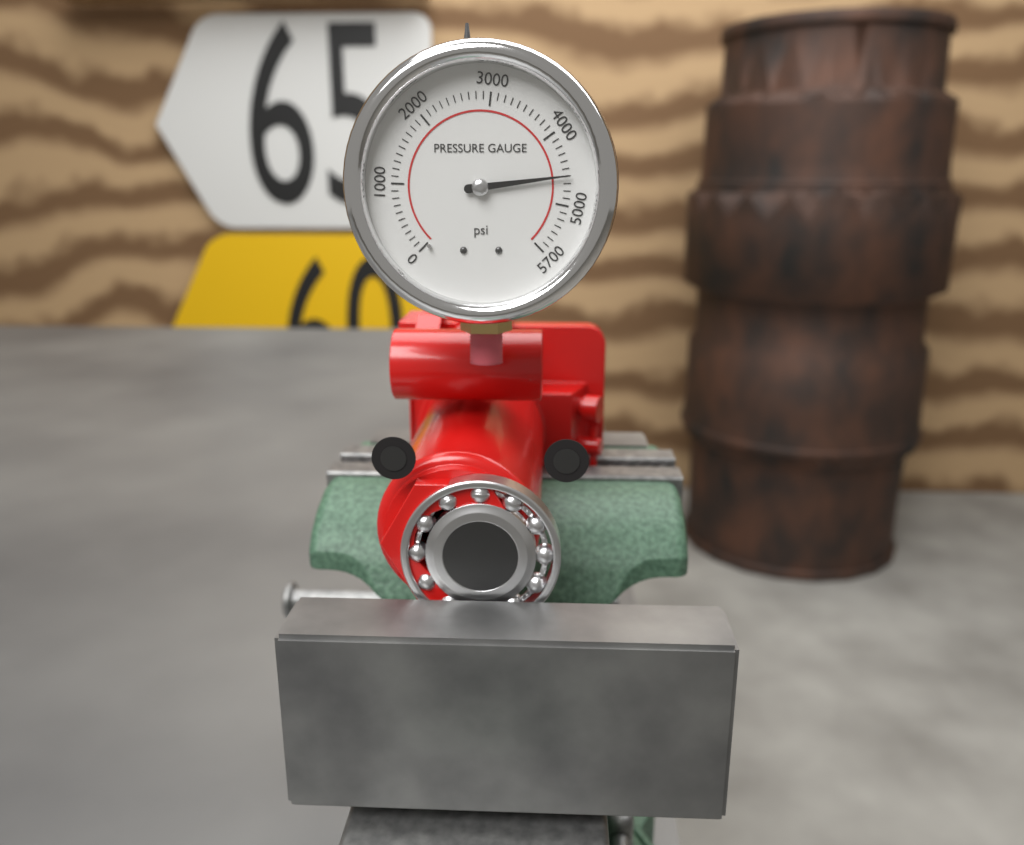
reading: 4600 psi
